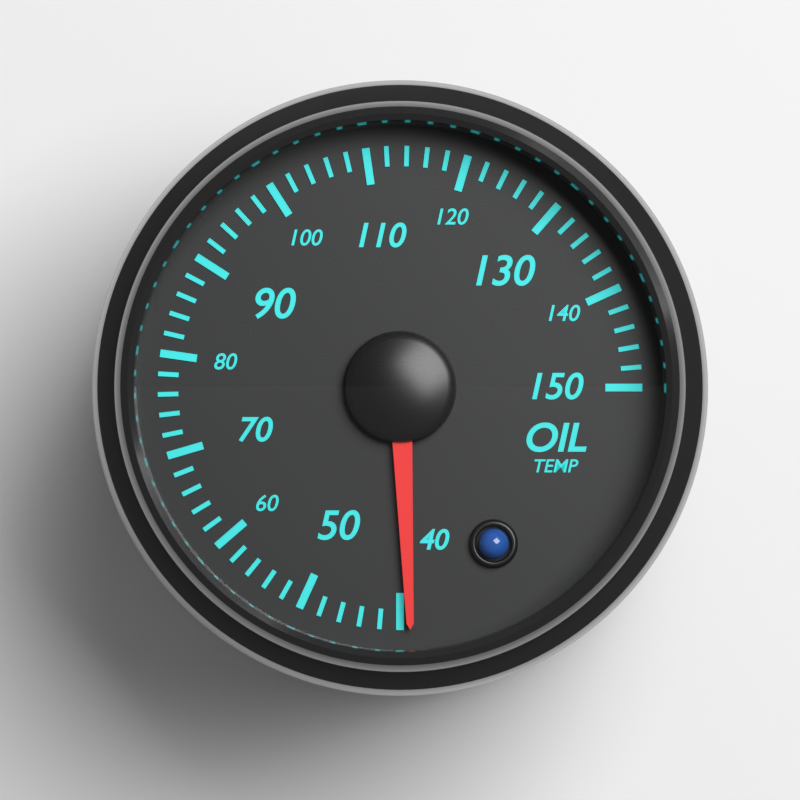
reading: 39 (no unit)
